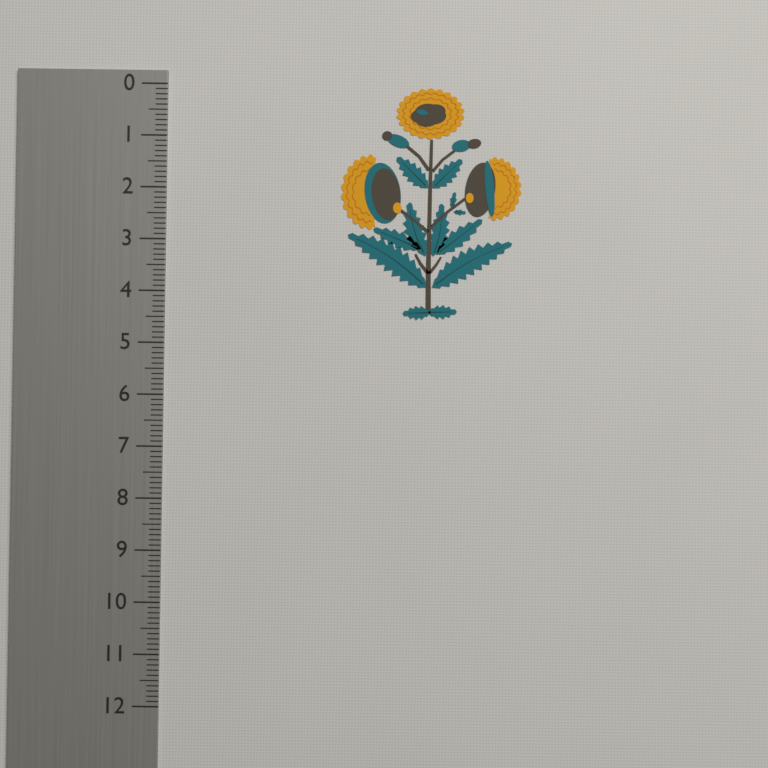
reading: 4.5 (no unit)
